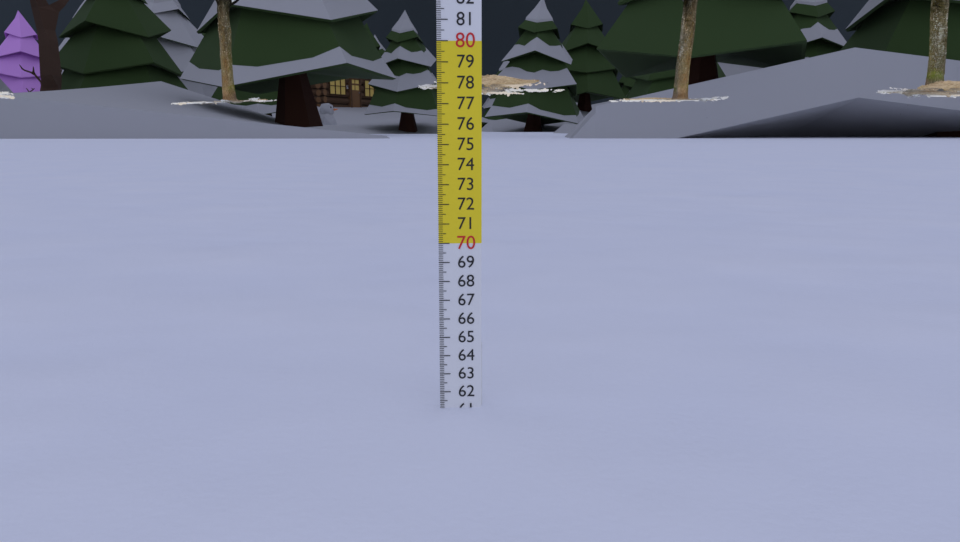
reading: 61.1 cm
